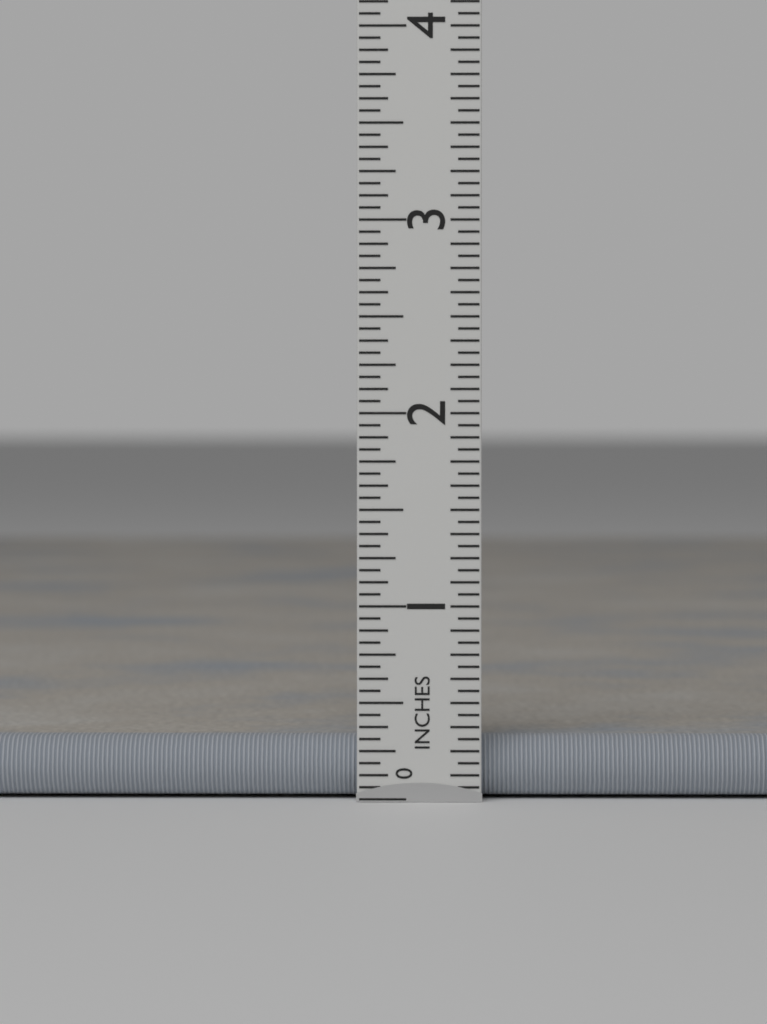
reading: 0.3125 in
